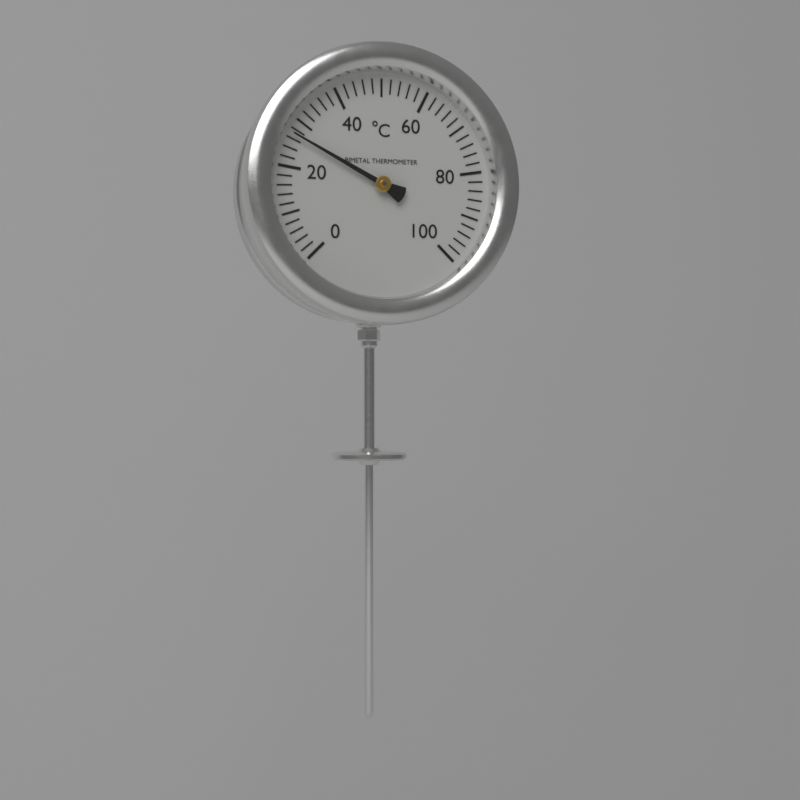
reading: 27 °C
